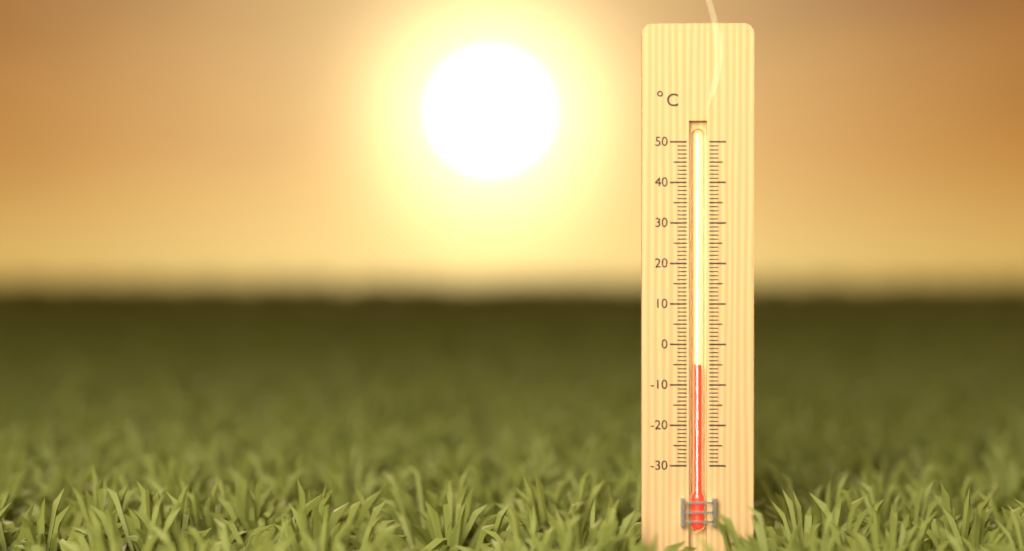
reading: -5 °C
